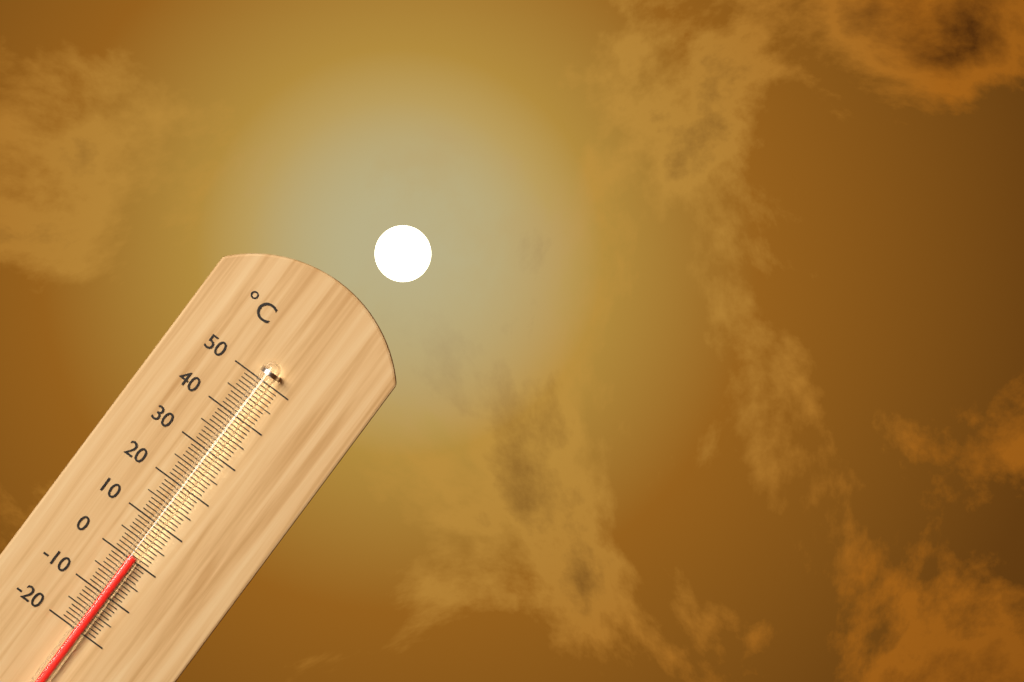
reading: 1 °C
